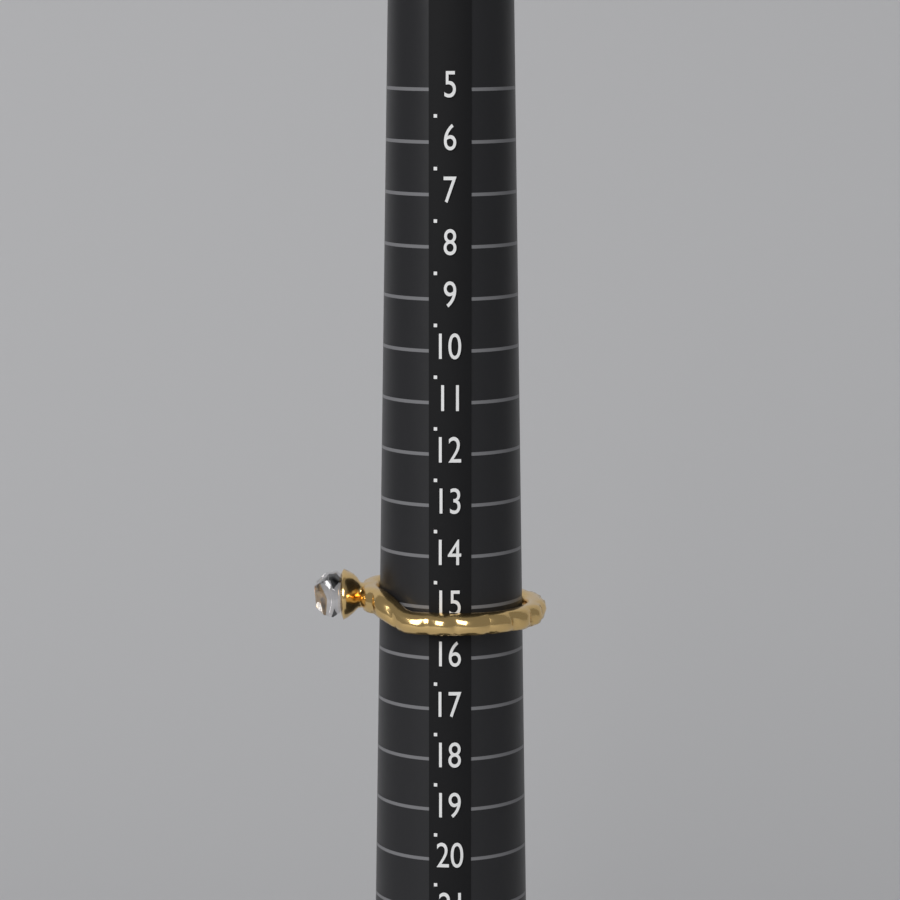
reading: 15.5 (no unit)
